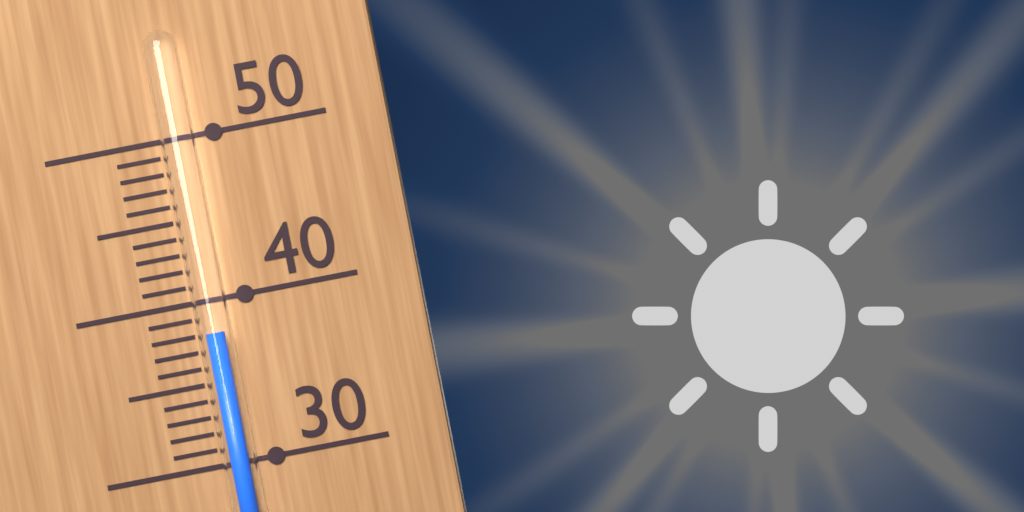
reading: 38 (no unit)
